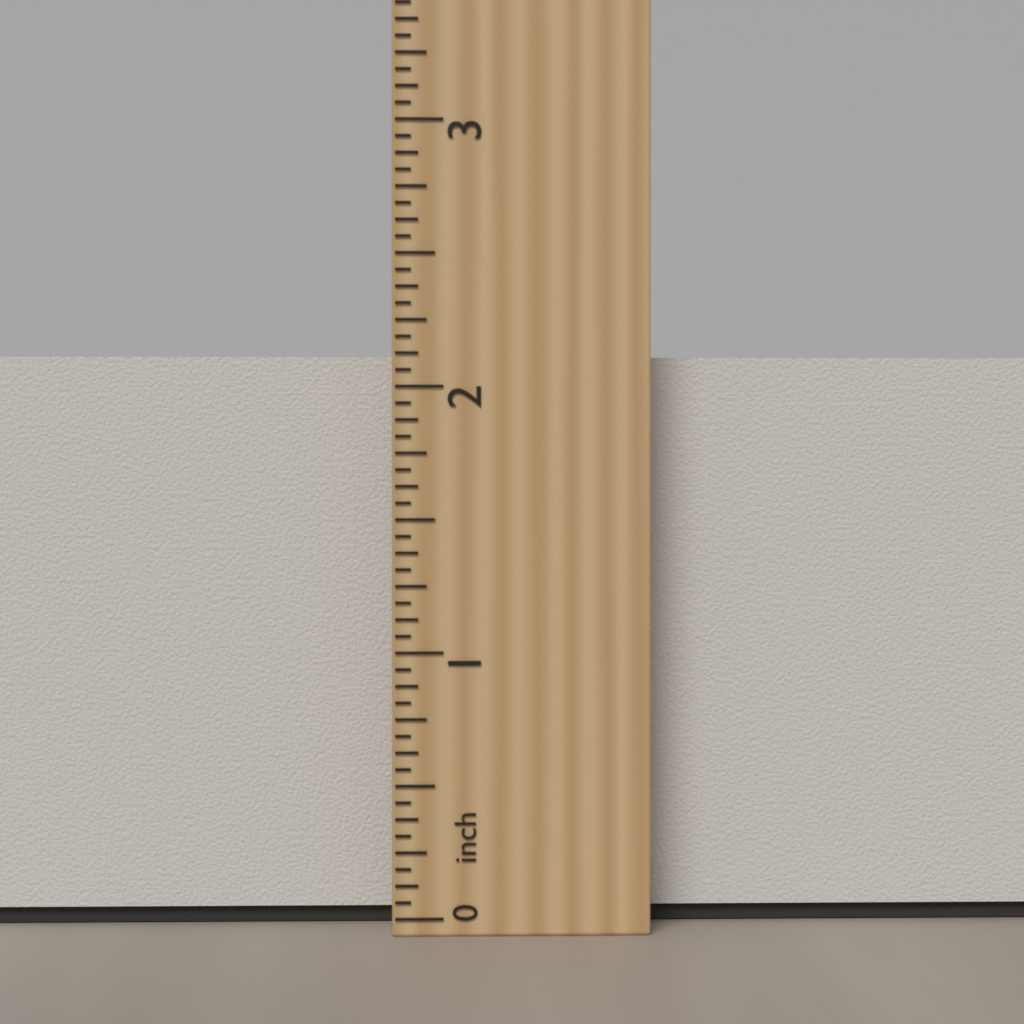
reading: 2.1250 inch
